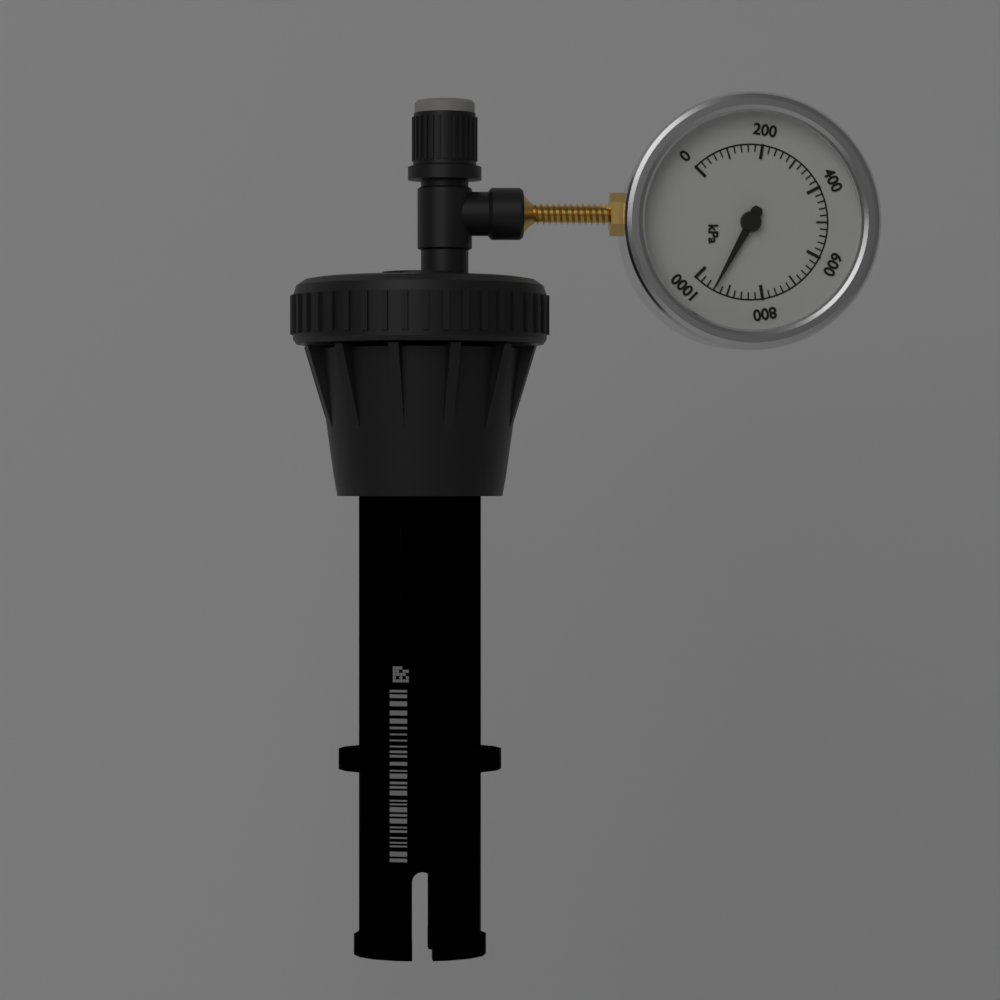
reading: 940 kPa
